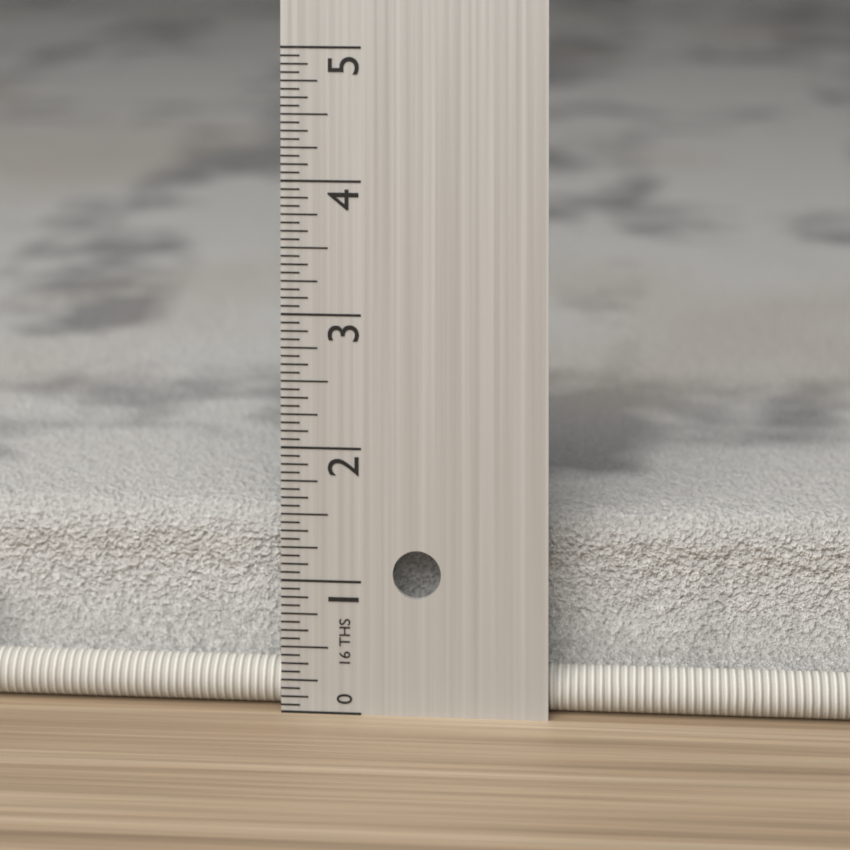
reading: 1.4375 in
